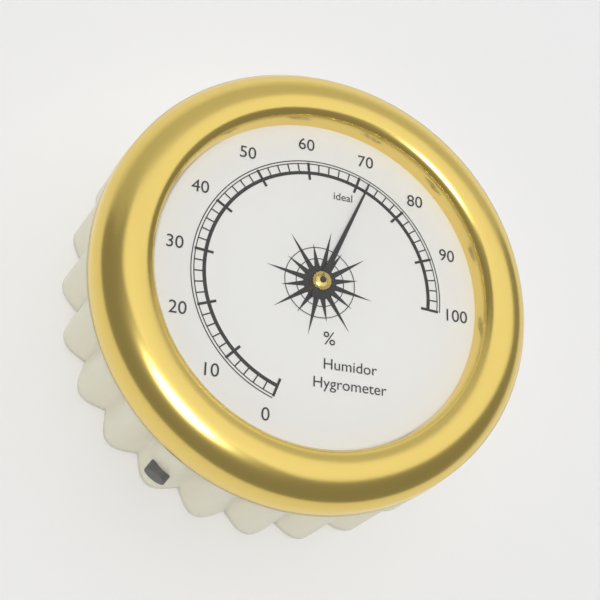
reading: 72 %
